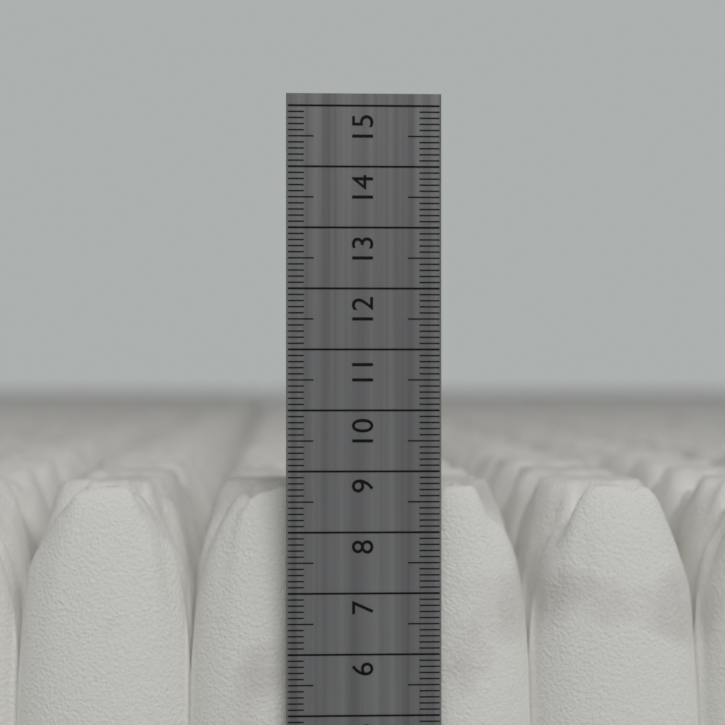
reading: 8.7 cm
